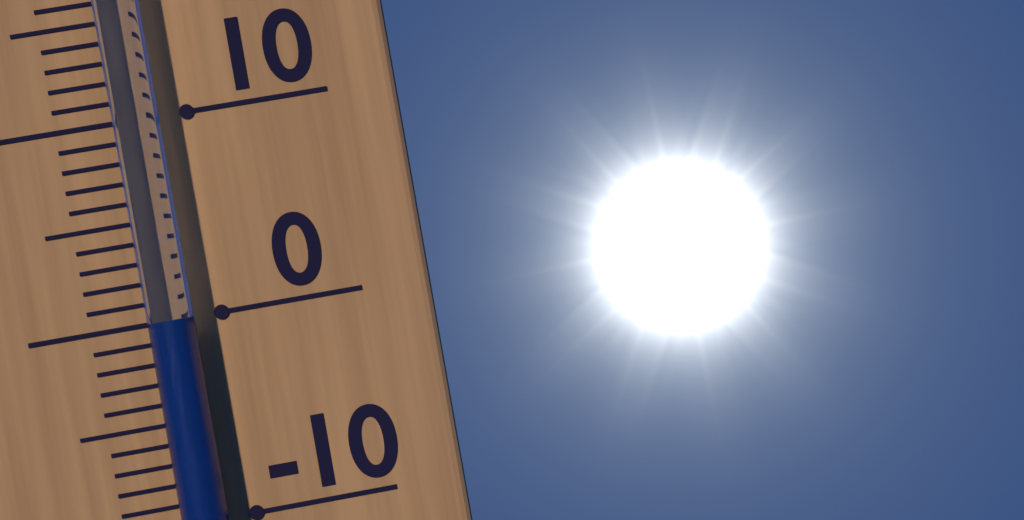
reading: 0 °C
